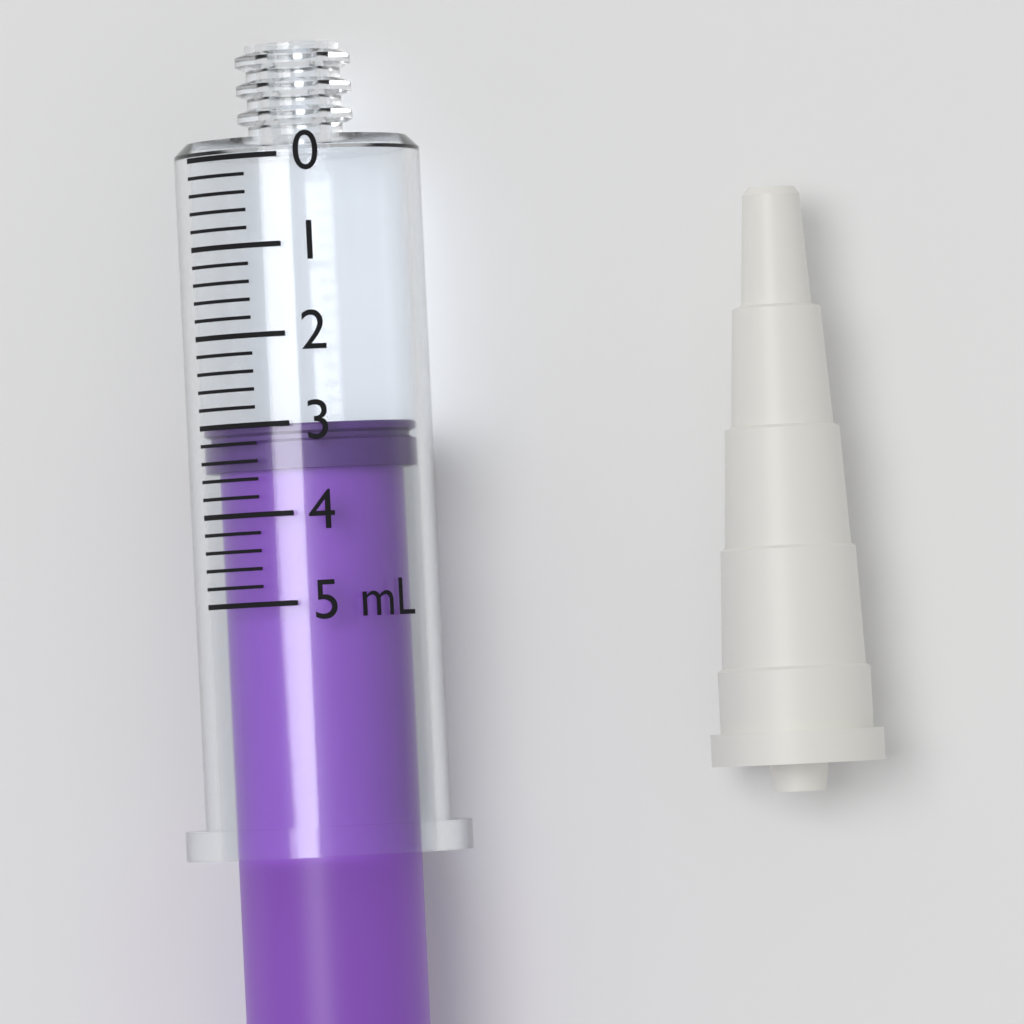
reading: 3.0 mL
